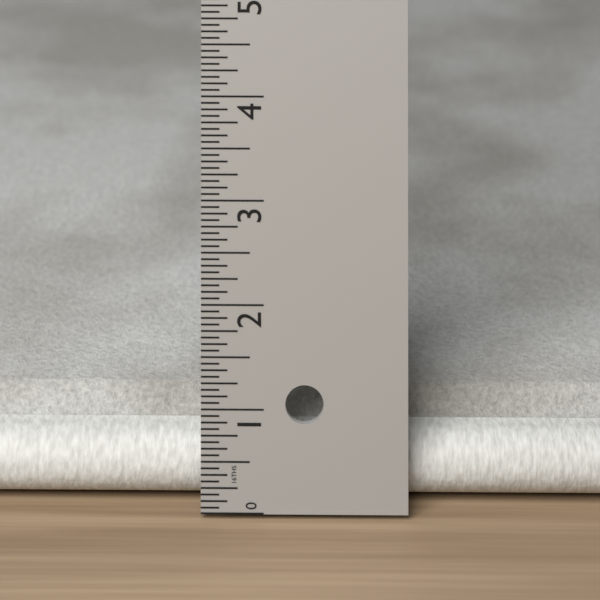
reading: 0.8750 in
